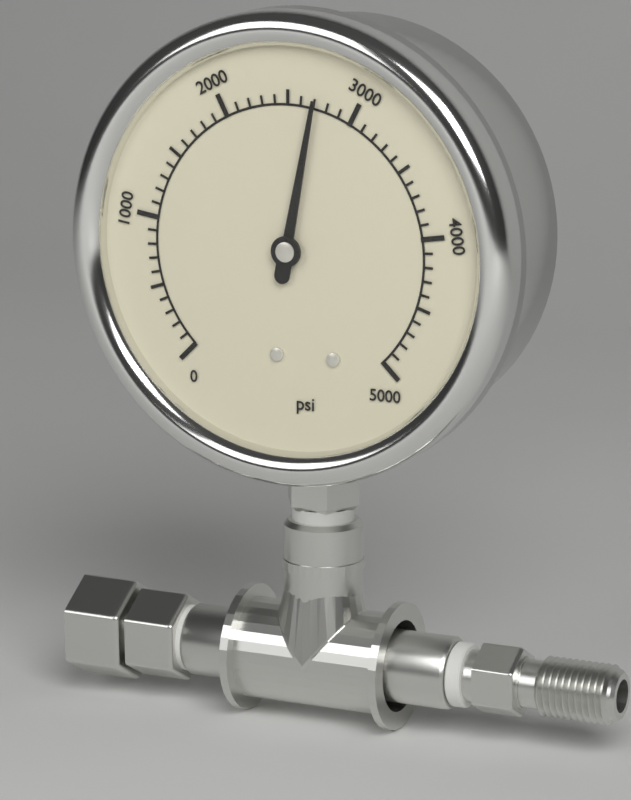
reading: 2700 psi
